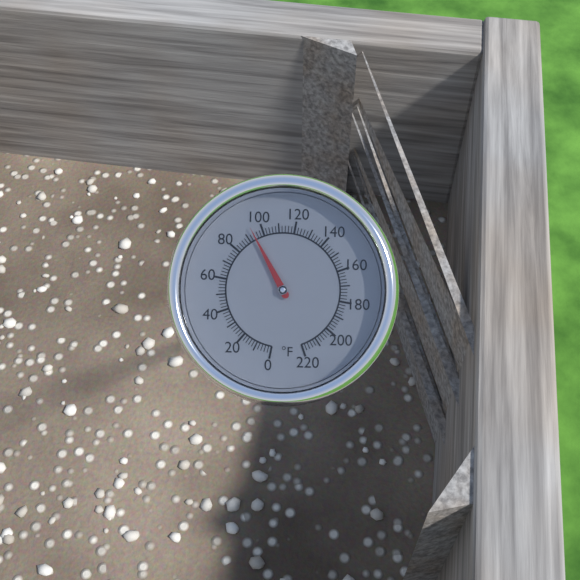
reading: 94 °F
